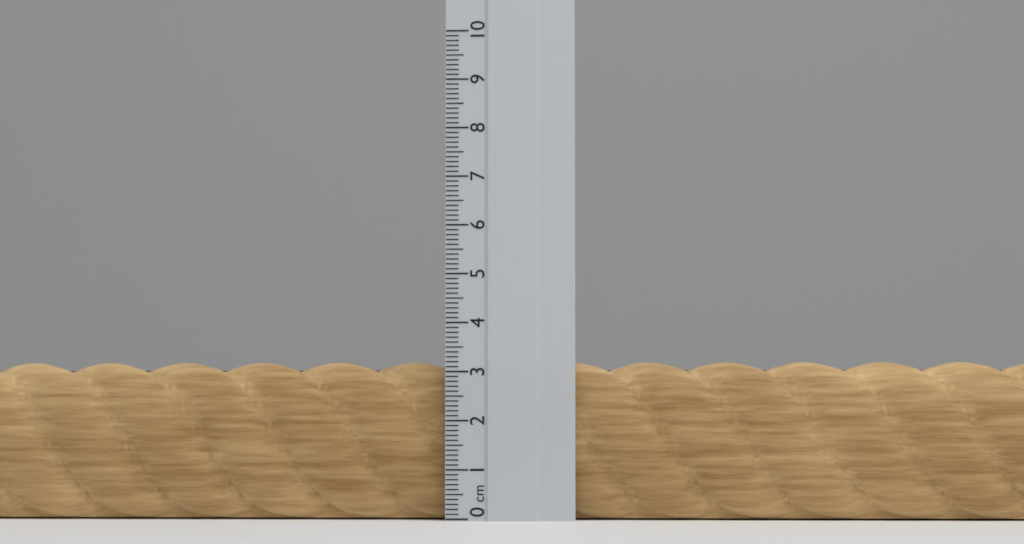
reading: 3.2 cm
